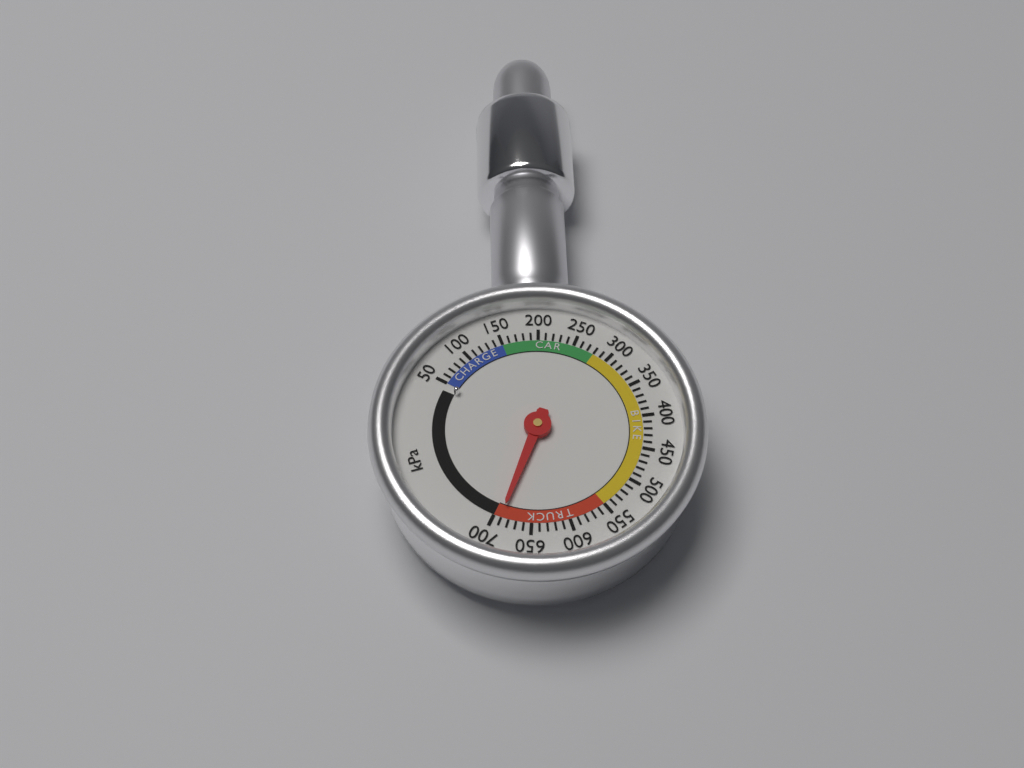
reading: 690 kPa
